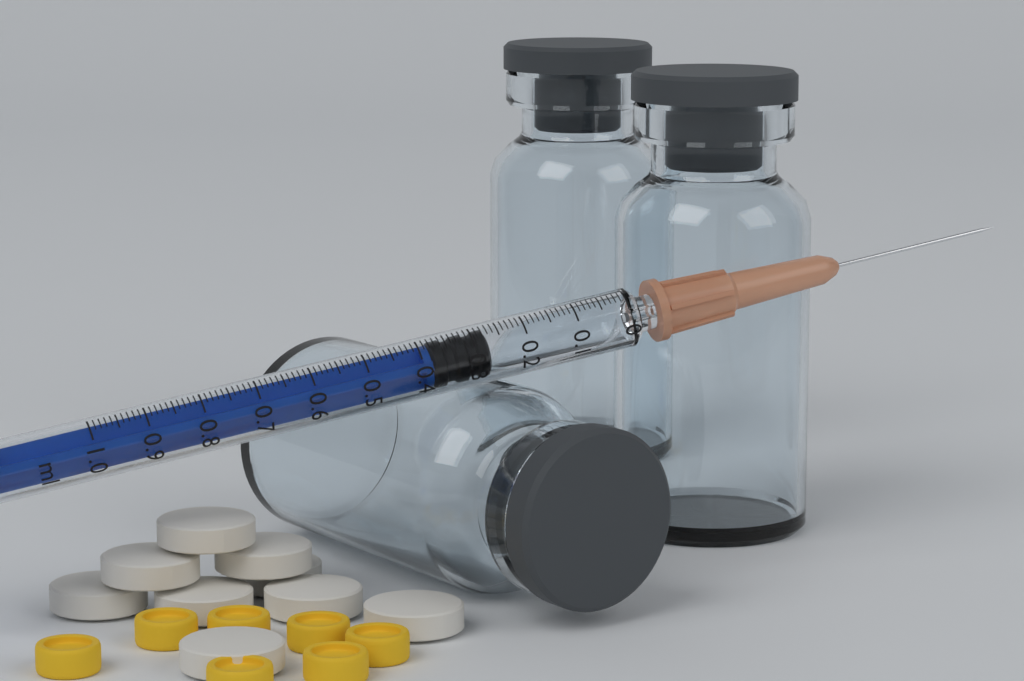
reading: 0.27 ml
